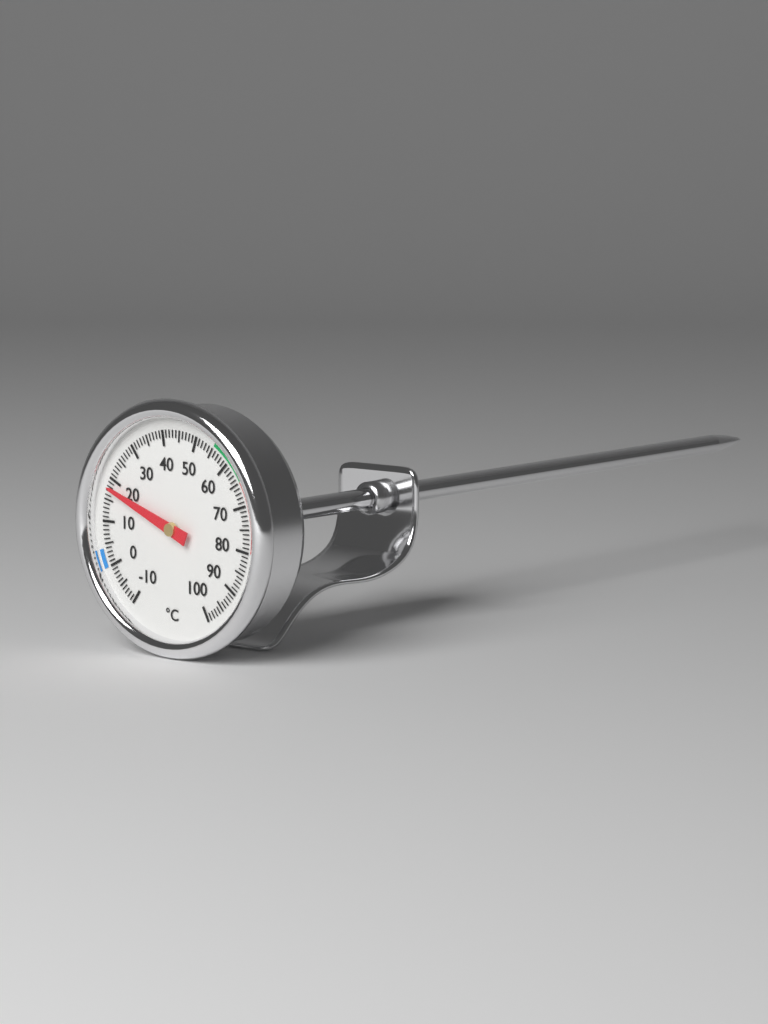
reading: 18 °C
